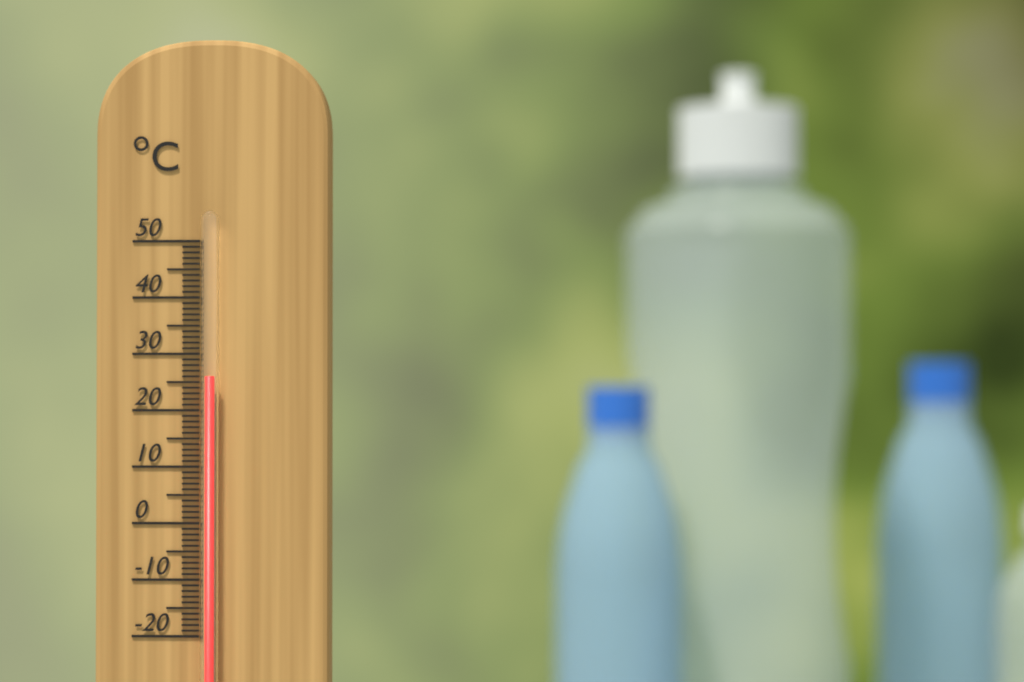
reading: 26 °C
